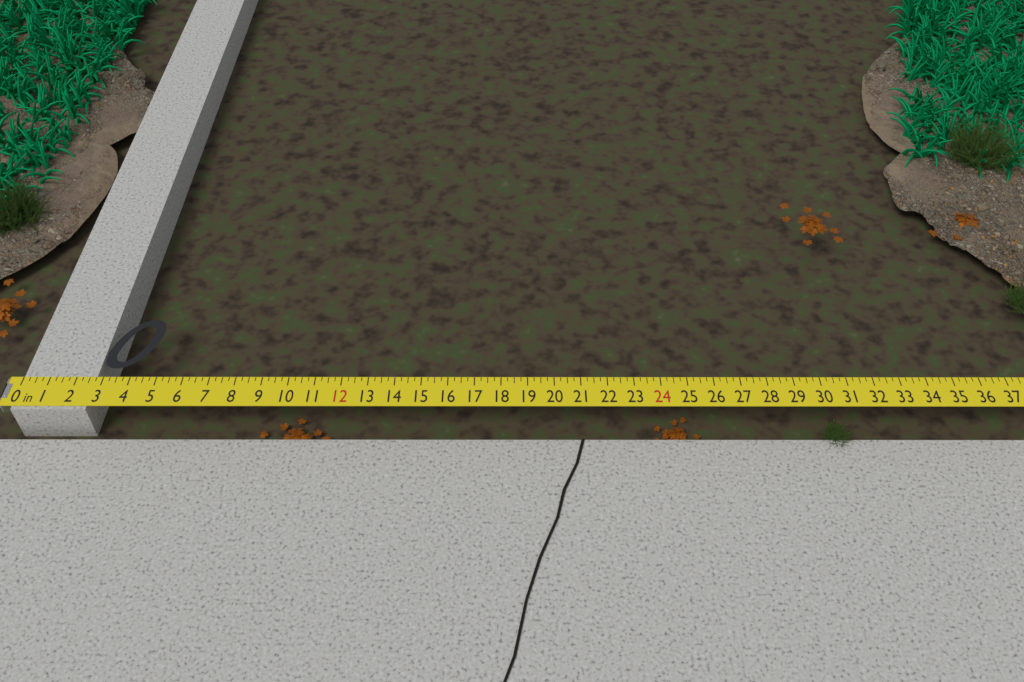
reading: 2.75 in
